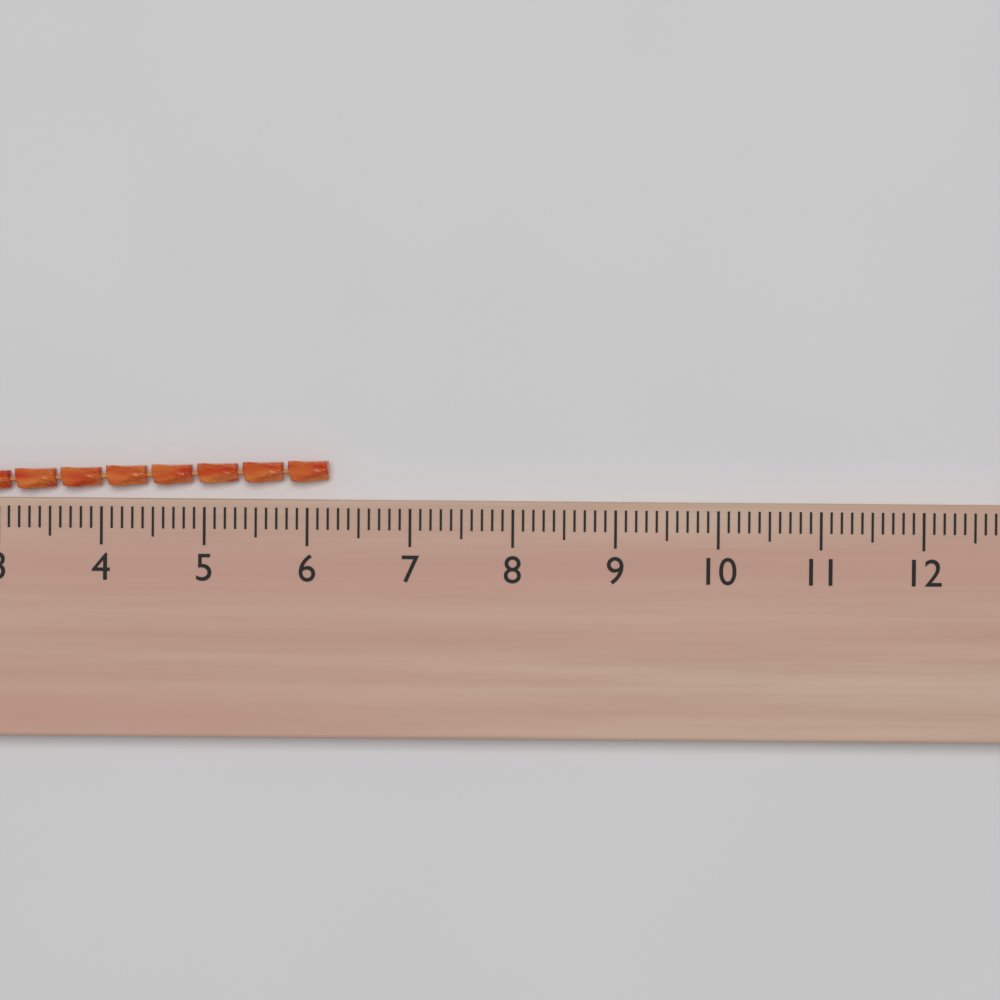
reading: 6.2 (no unit)
